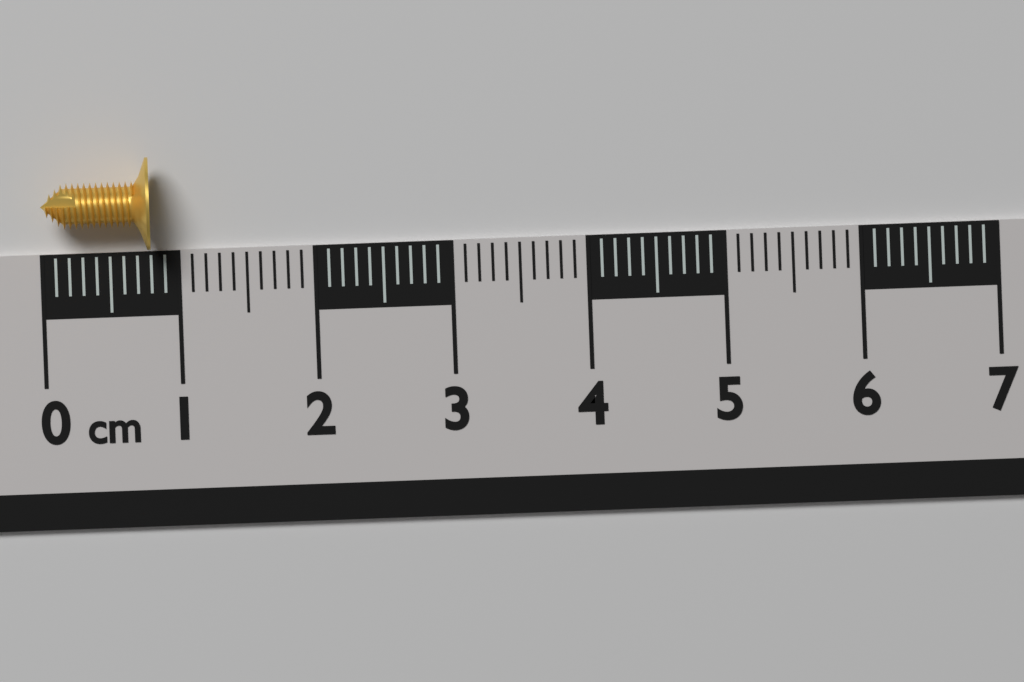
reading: 0.8 cm
